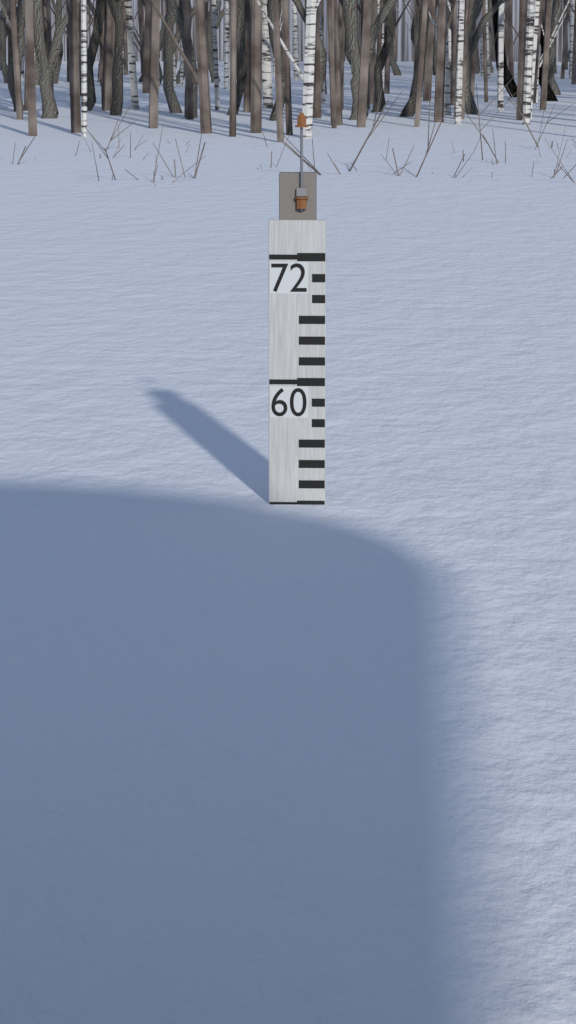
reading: 48 (no unit)
